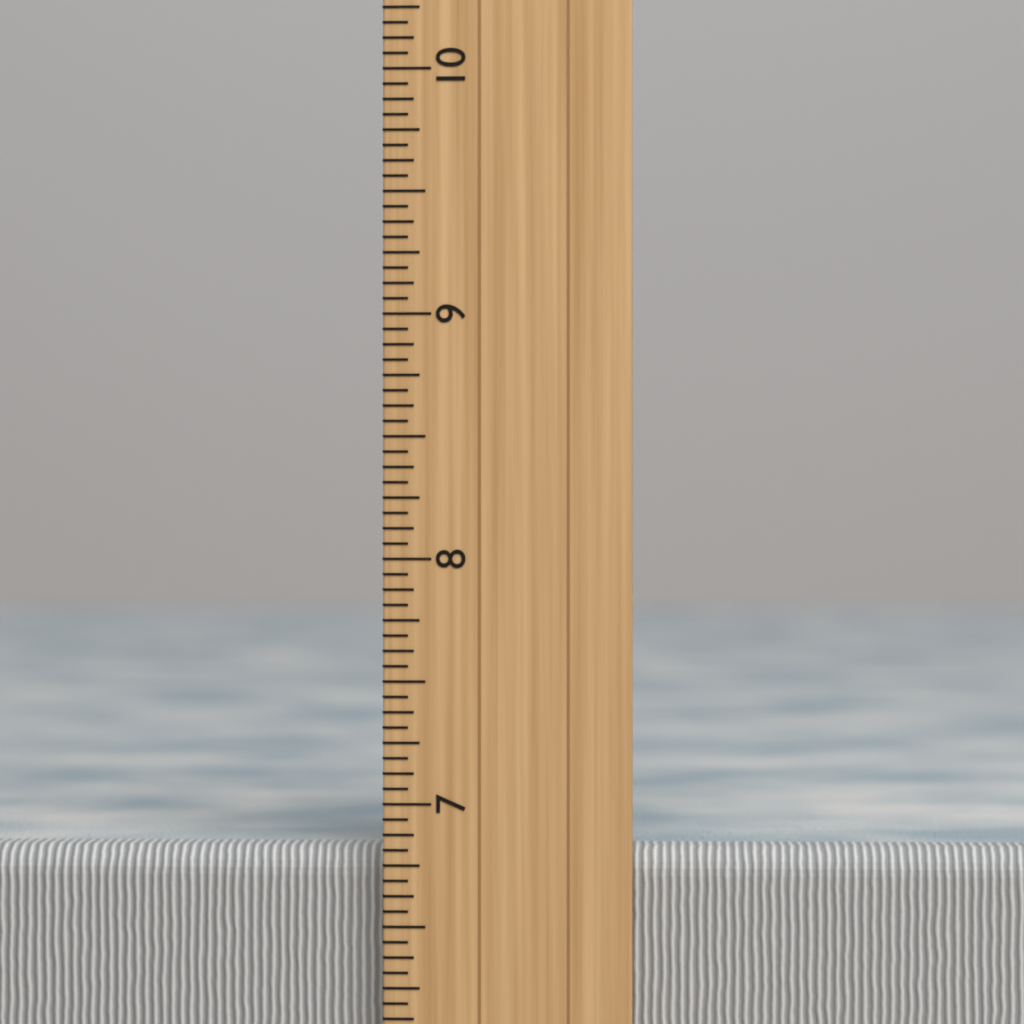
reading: 6.8125 inch
